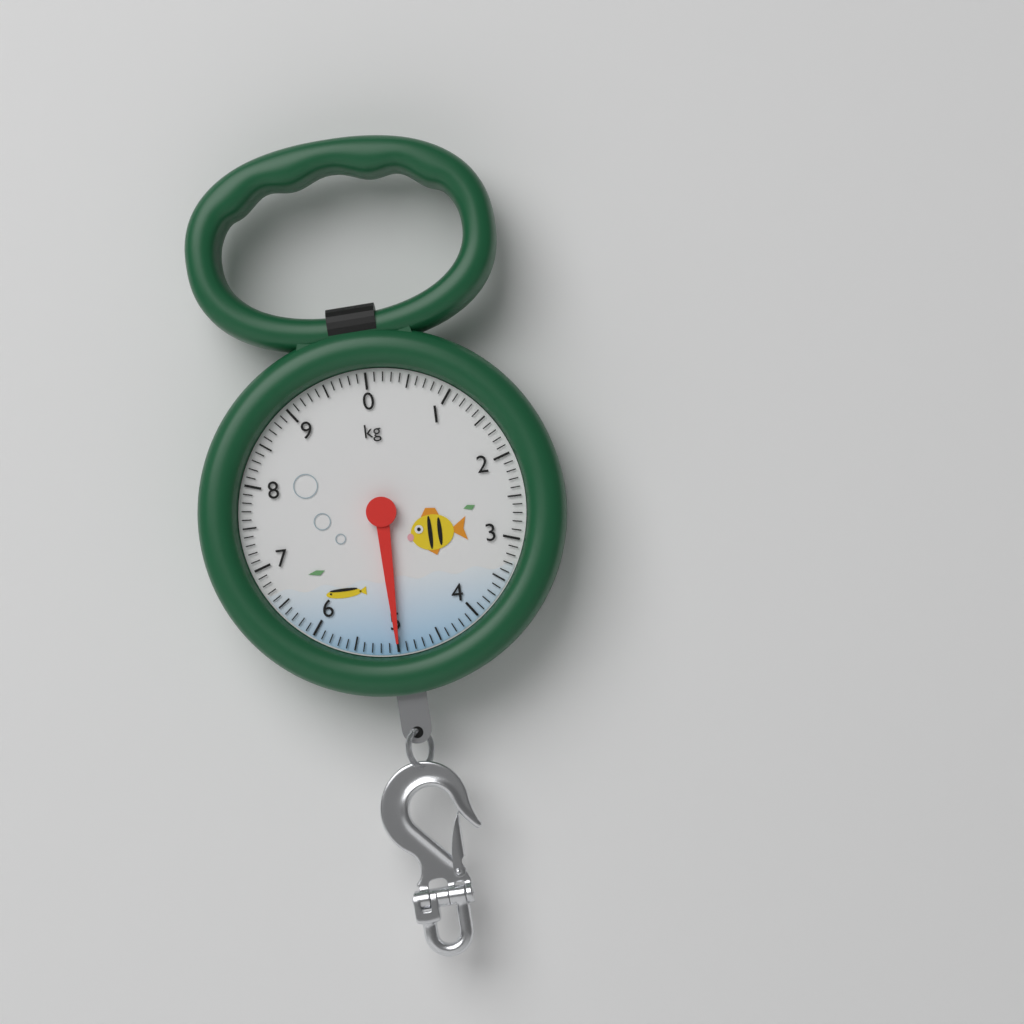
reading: 5.0 kg
